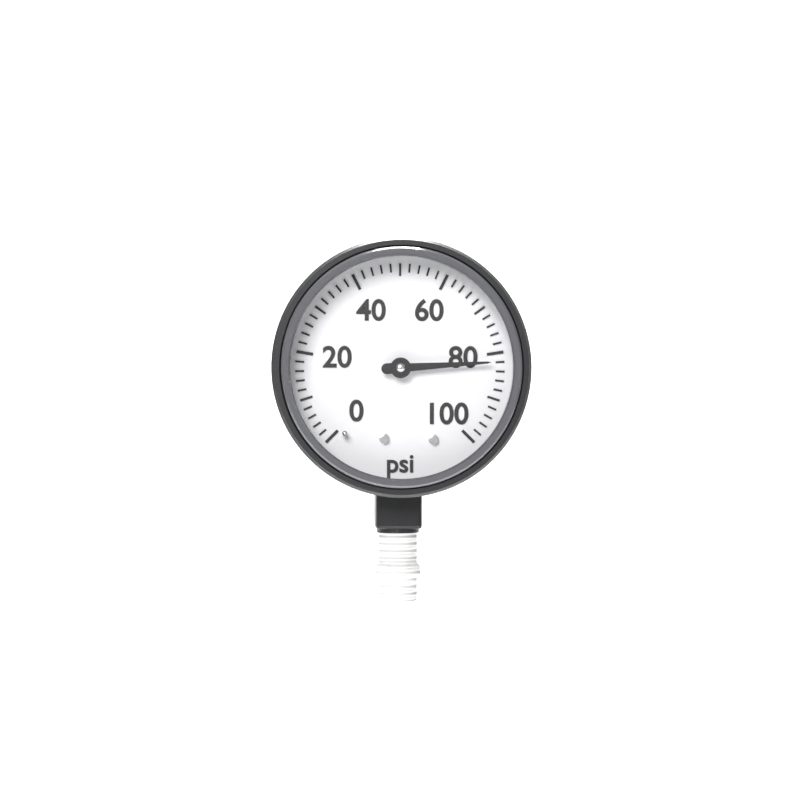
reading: 82 psi
